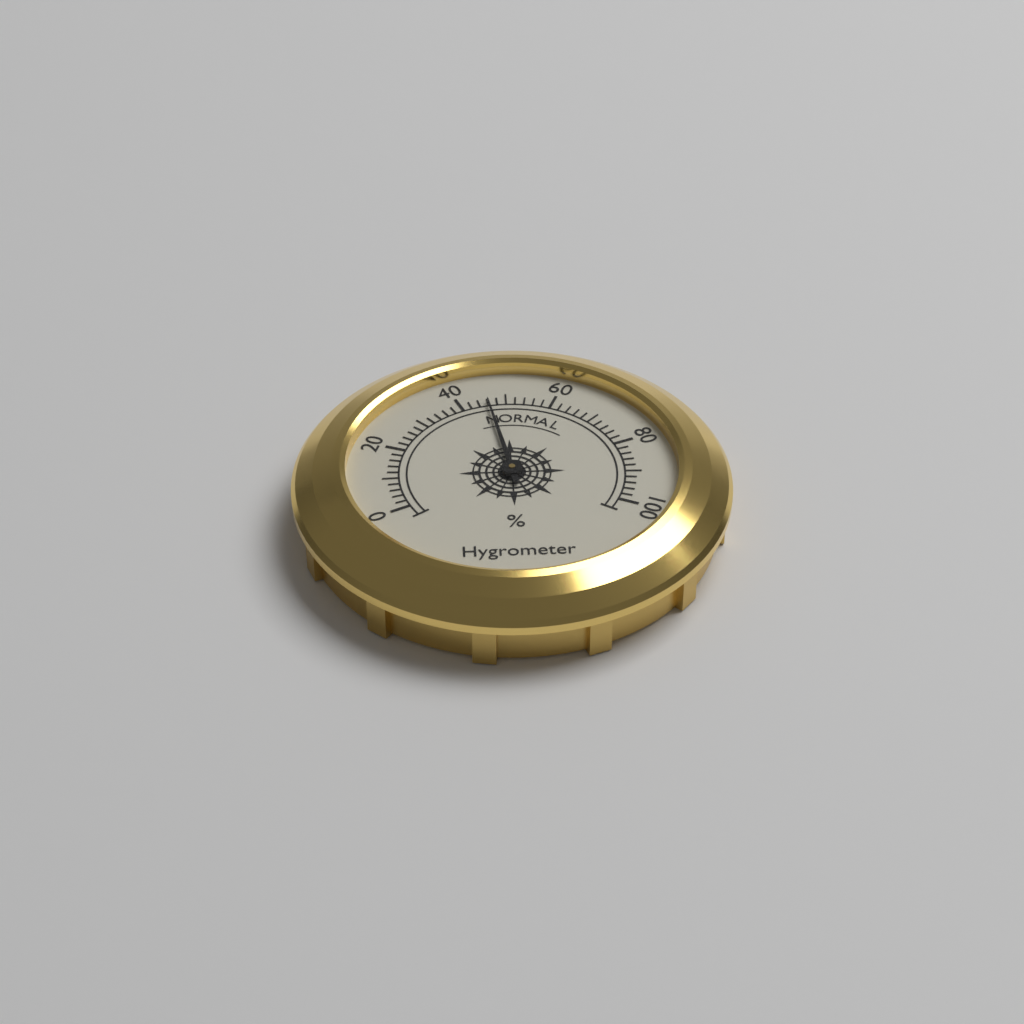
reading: 46 %
